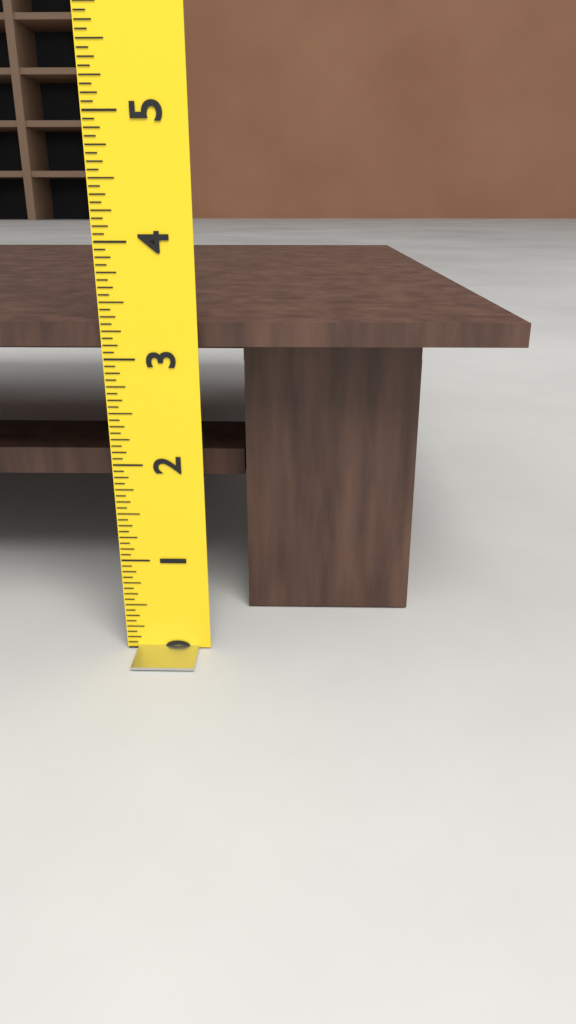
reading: 3.3125 (no unit)
